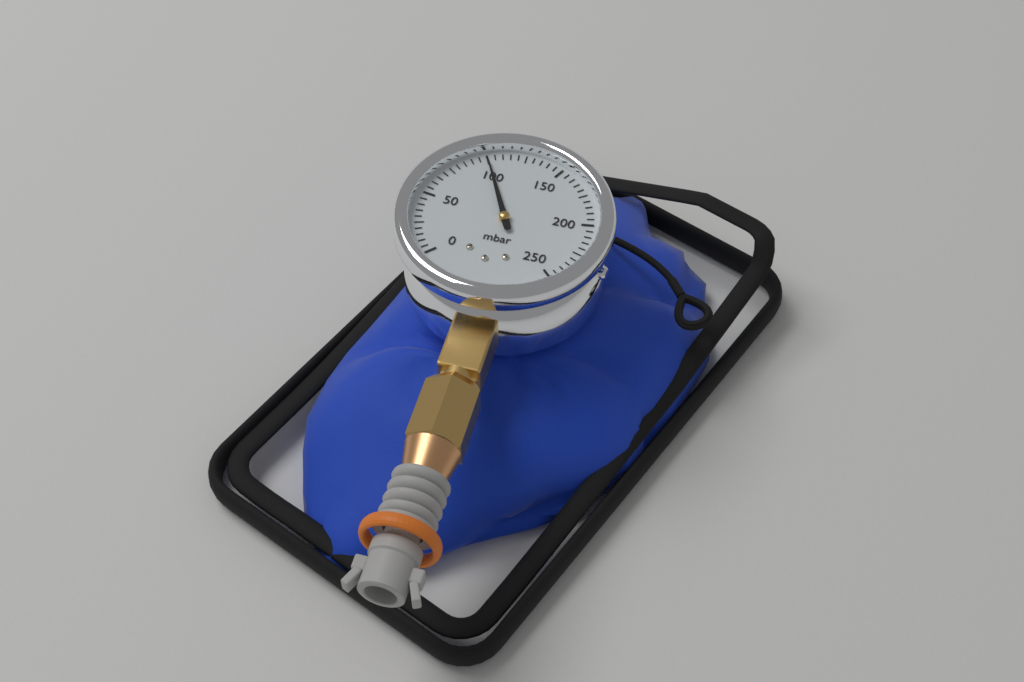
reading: 100 mbar
